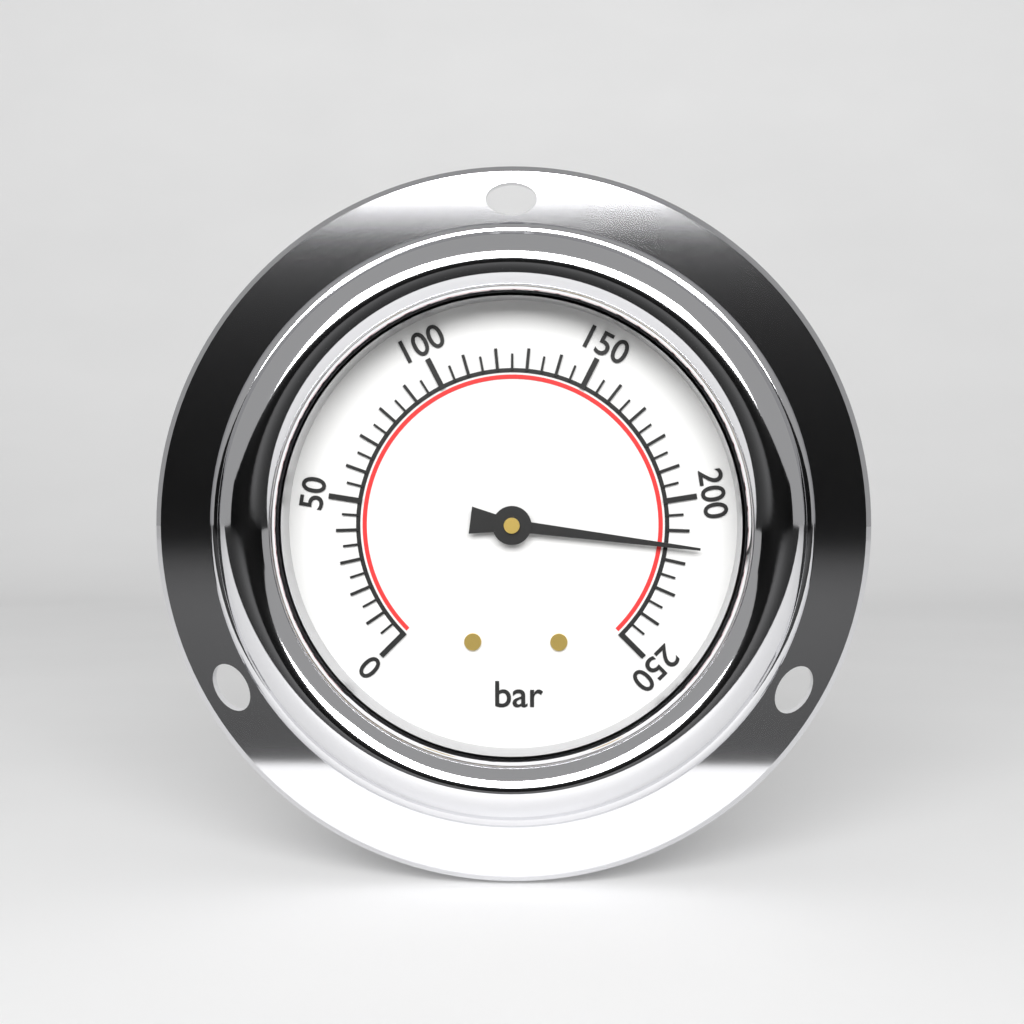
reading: 215 bar
